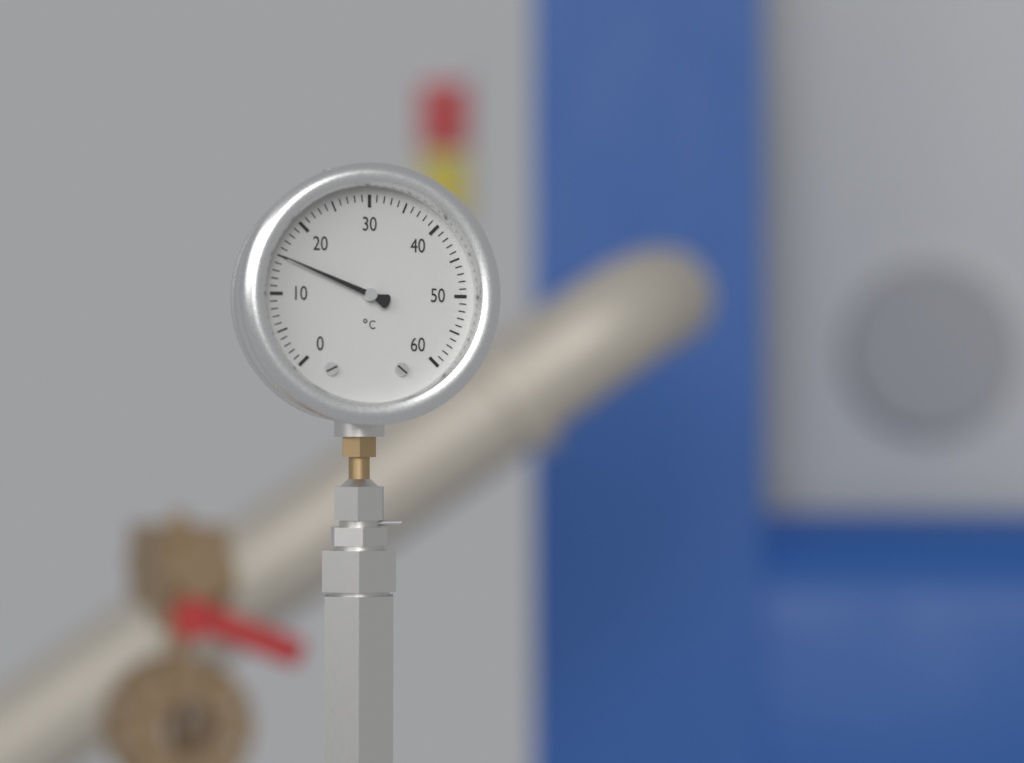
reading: 15 °C
